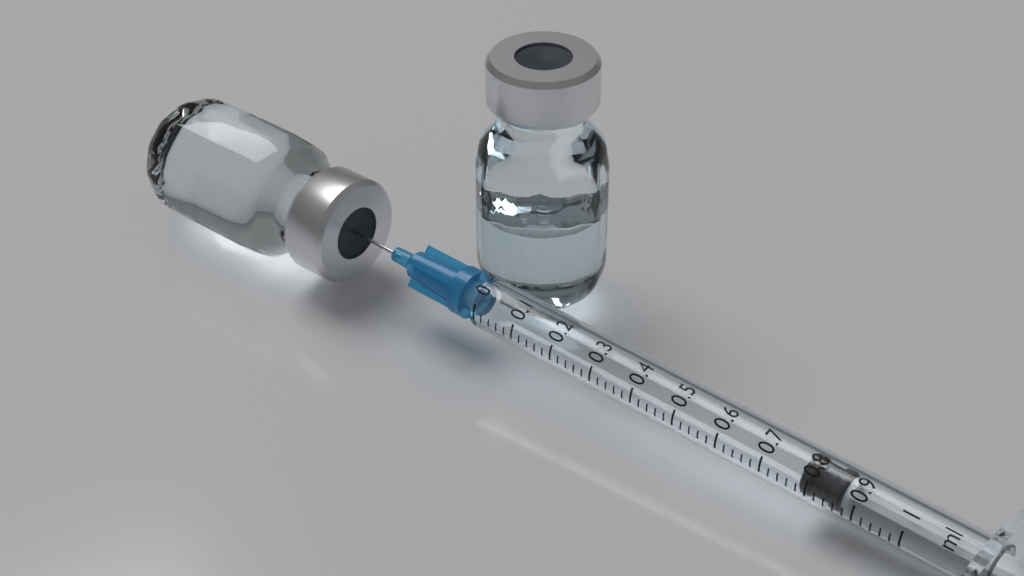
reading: 0.78 ml
